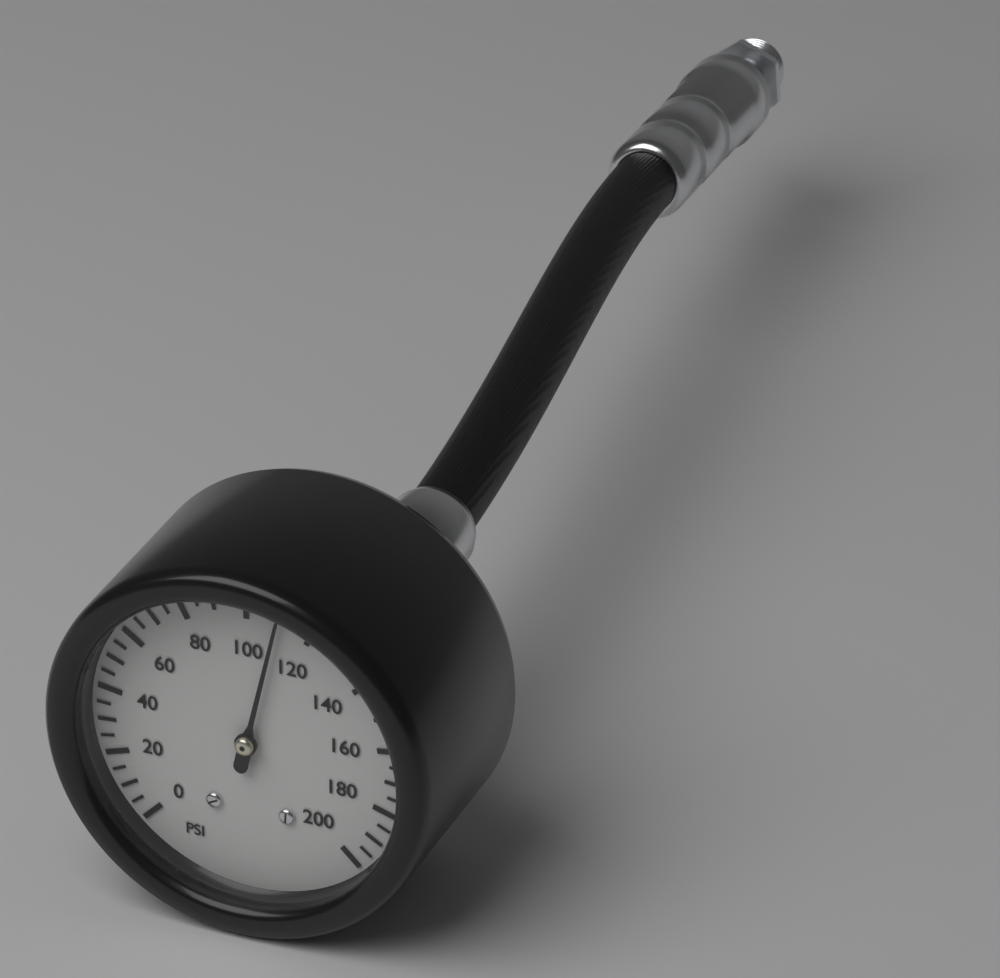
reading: 110 psi
